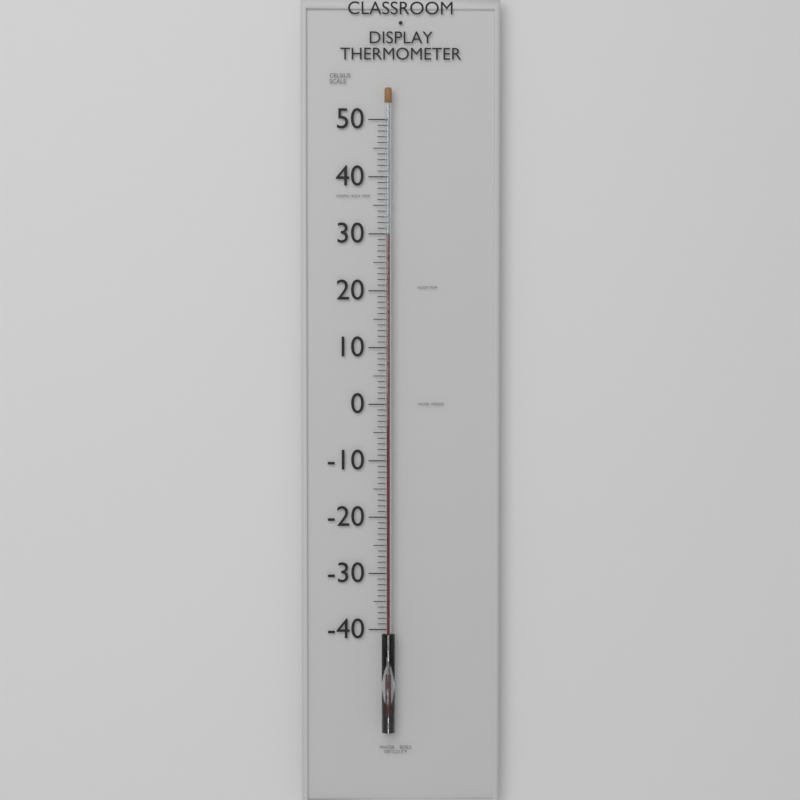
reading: 30 °C
